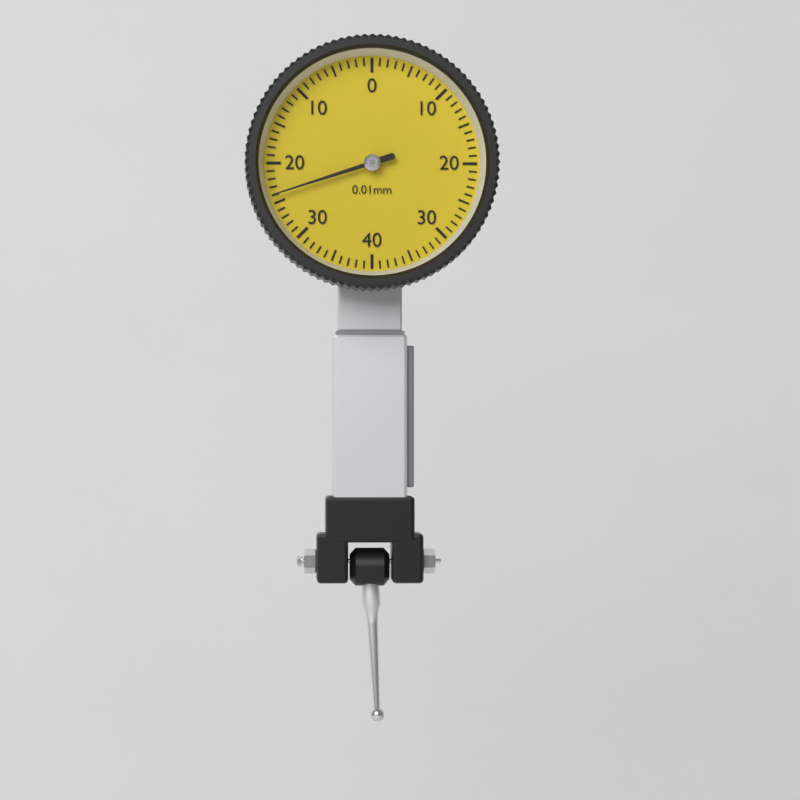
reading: 0.24 mm
